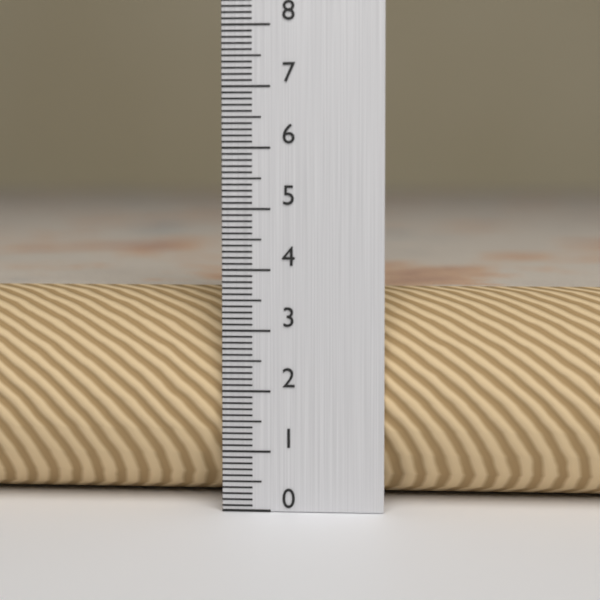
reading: 3.6 (no unit)
